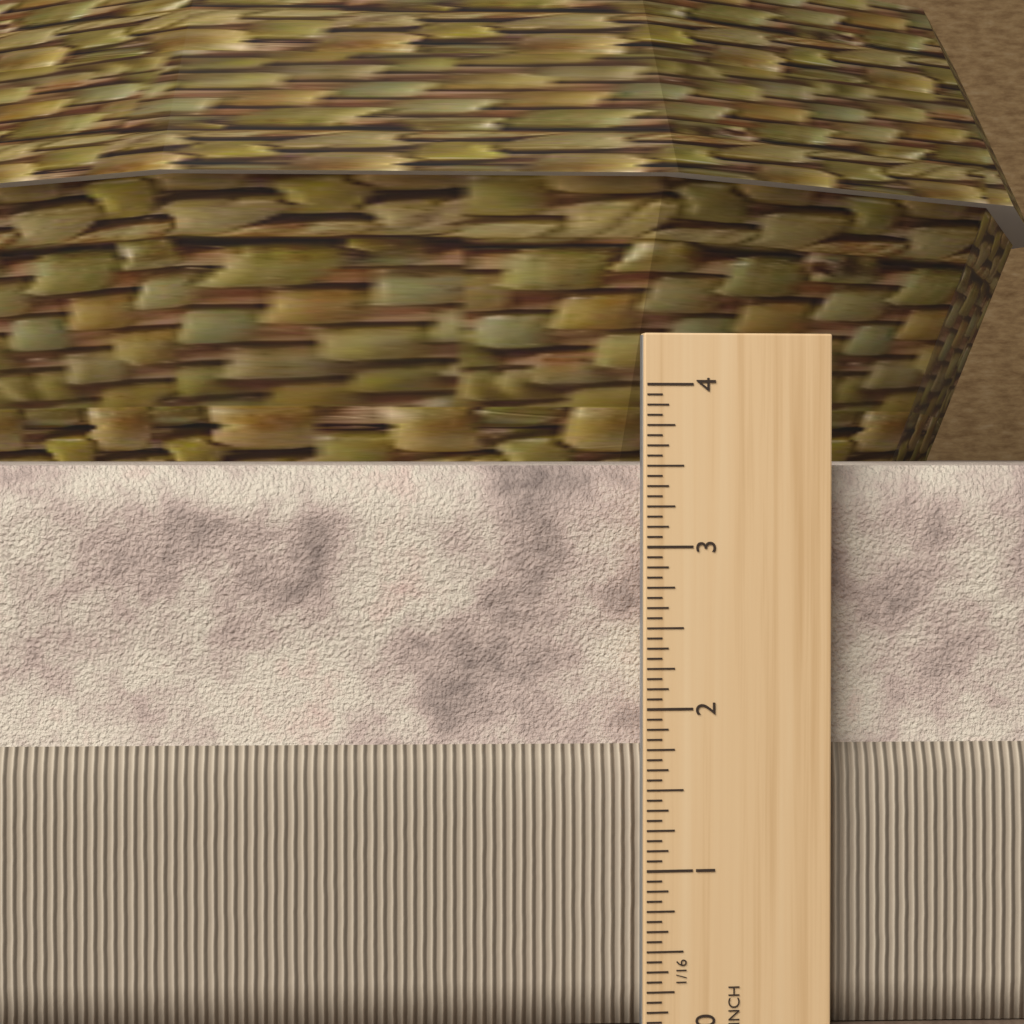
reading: 3.5000 in
